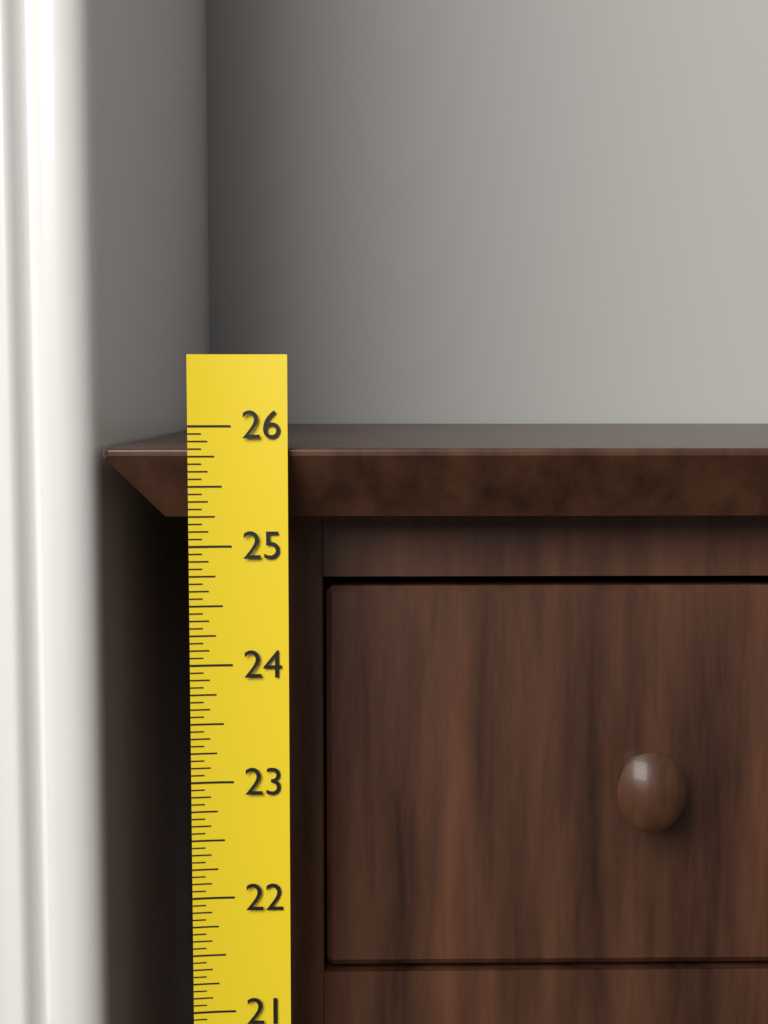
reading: 25.8125 (no unit)
